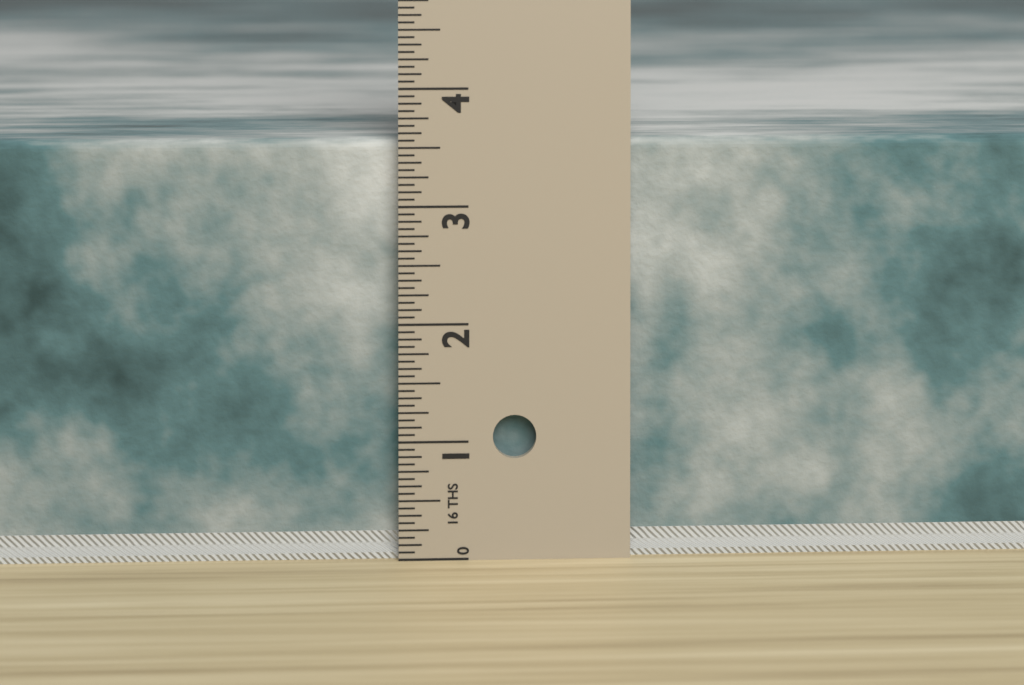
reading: 3.5625 in
